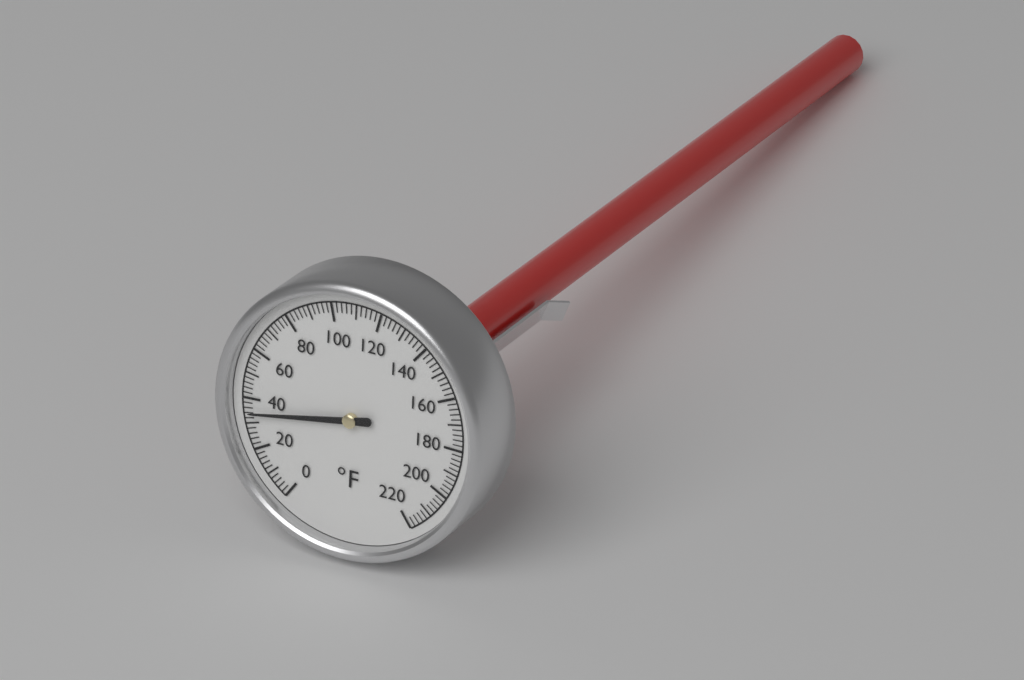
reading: 34 °F
